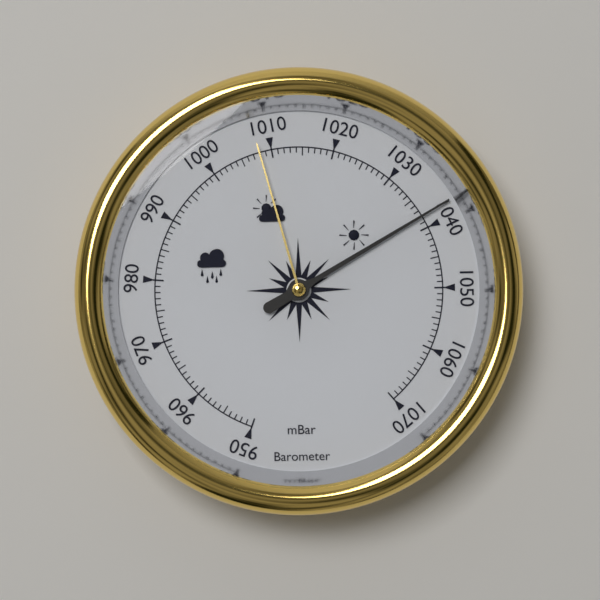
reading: 1038 mbar
